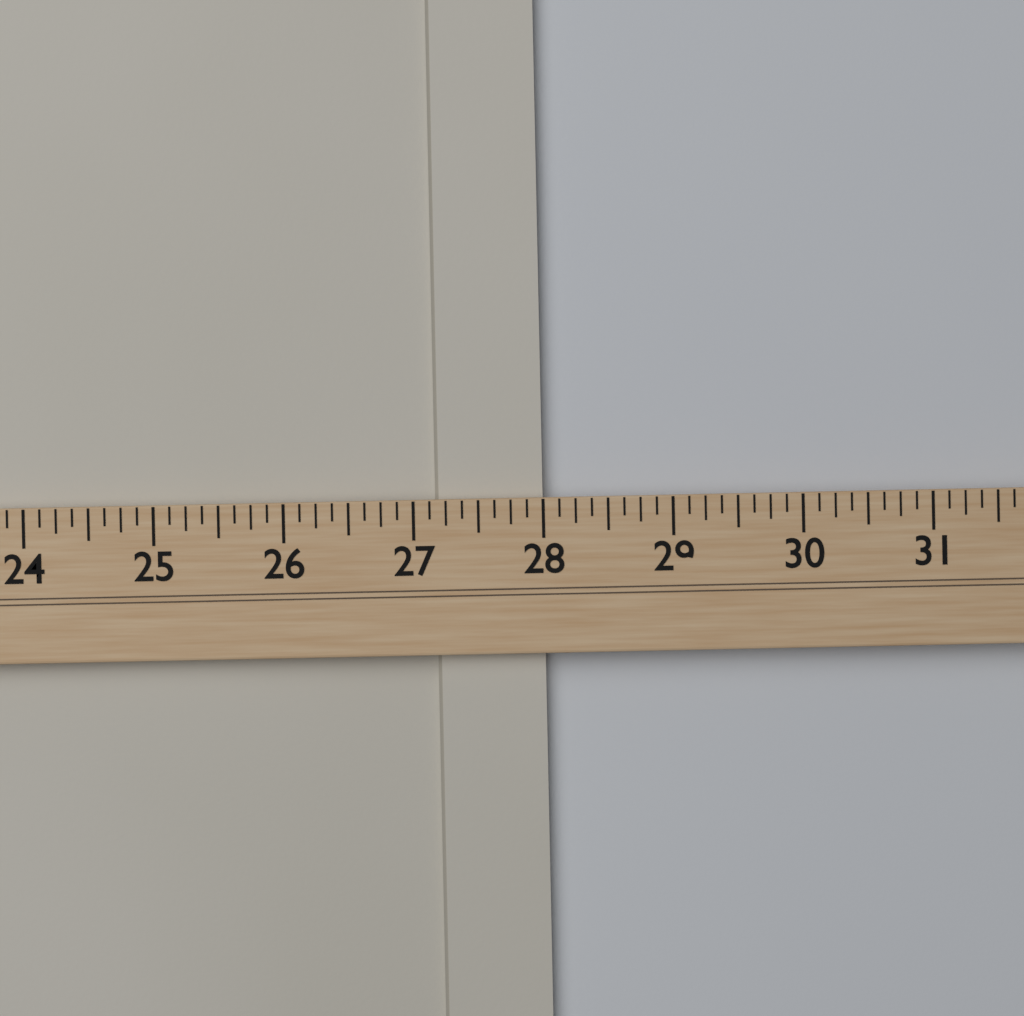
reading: 28.000 (no unit)
